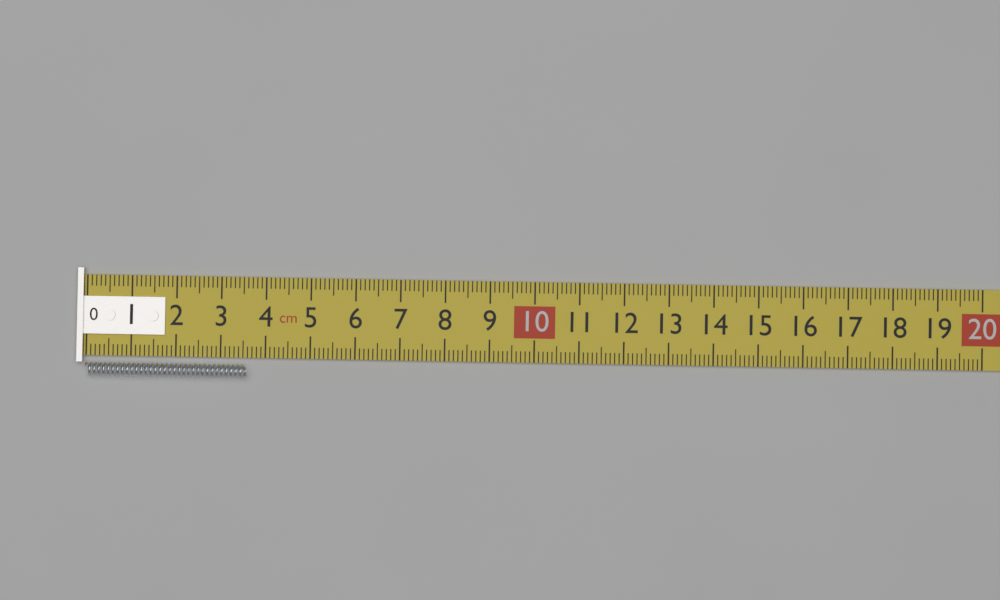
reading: 3.6 cm
